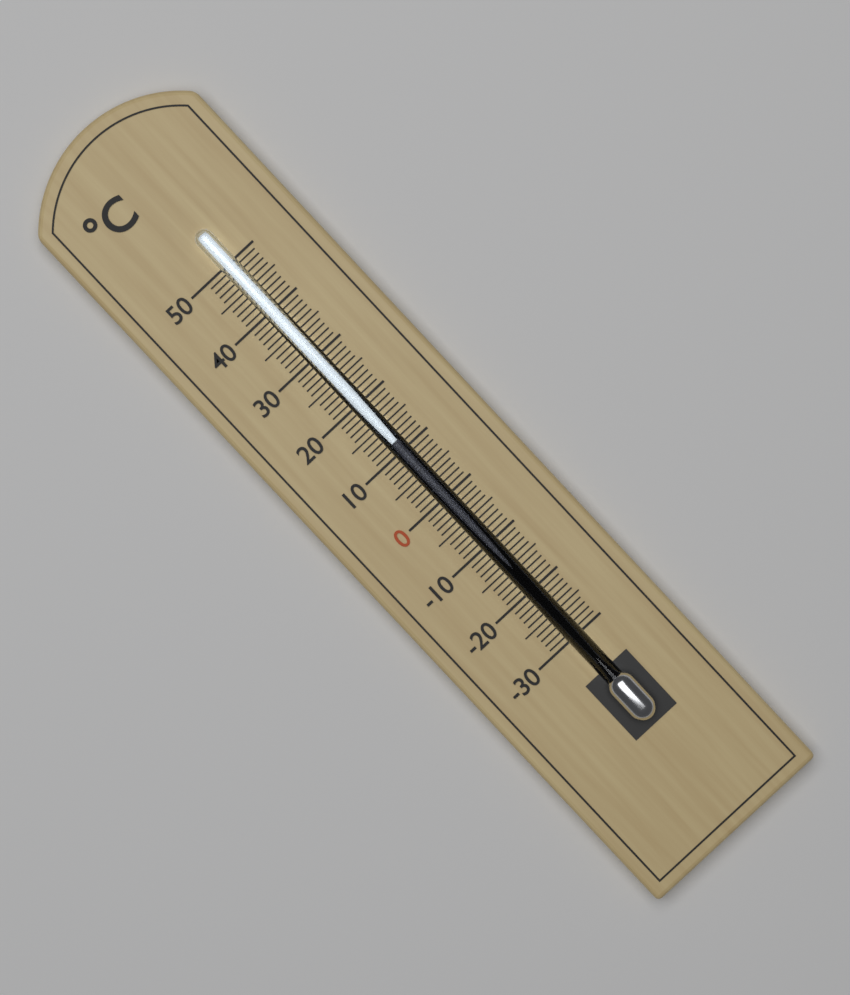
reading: 12 °C
